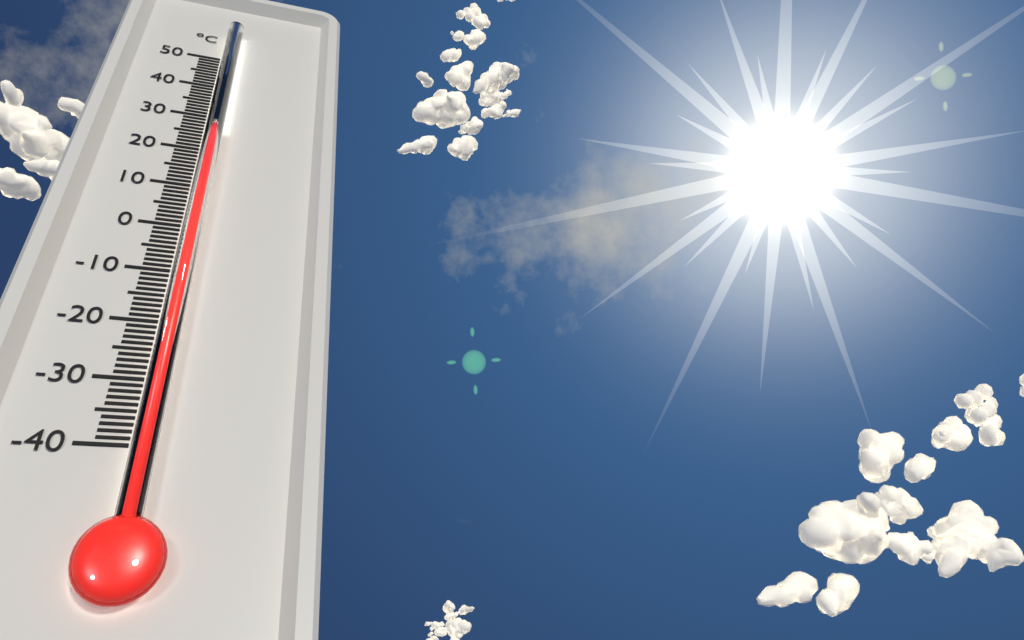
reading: 25 °C
